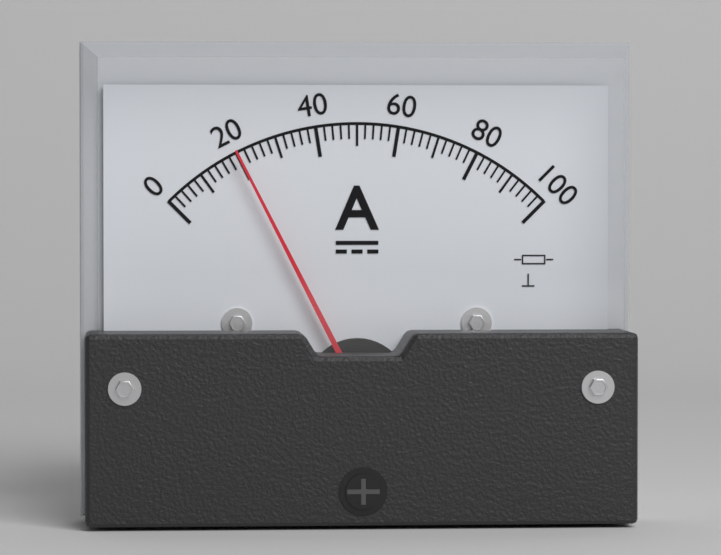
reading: 20 A
